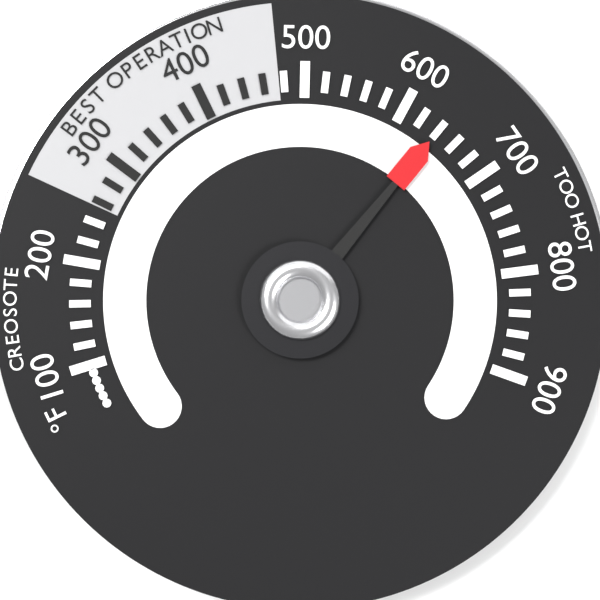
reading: 640 °F
